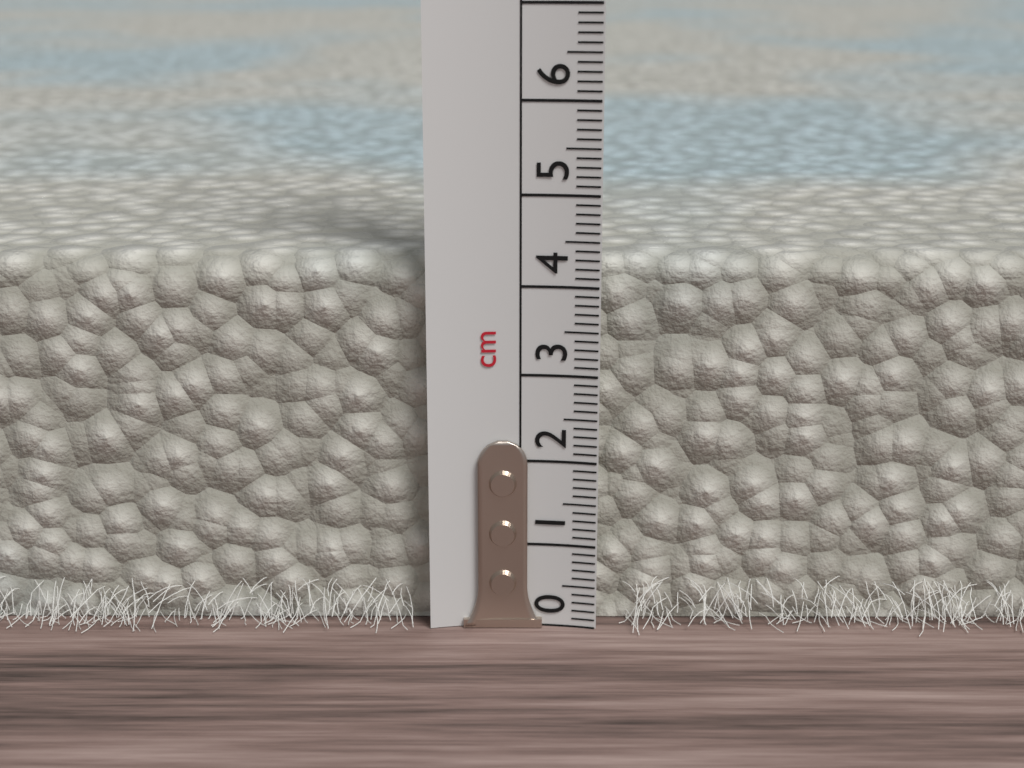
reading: 4.3 cm
